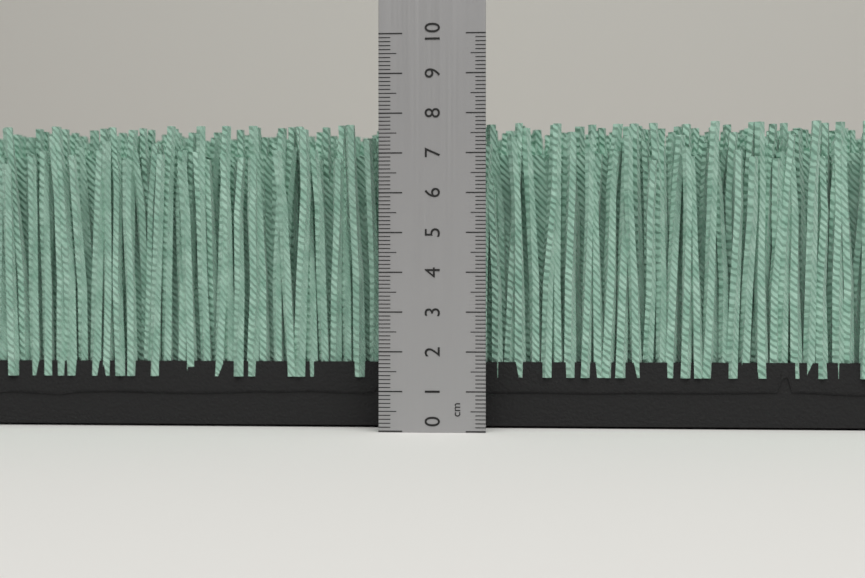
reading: 7.8 cm
